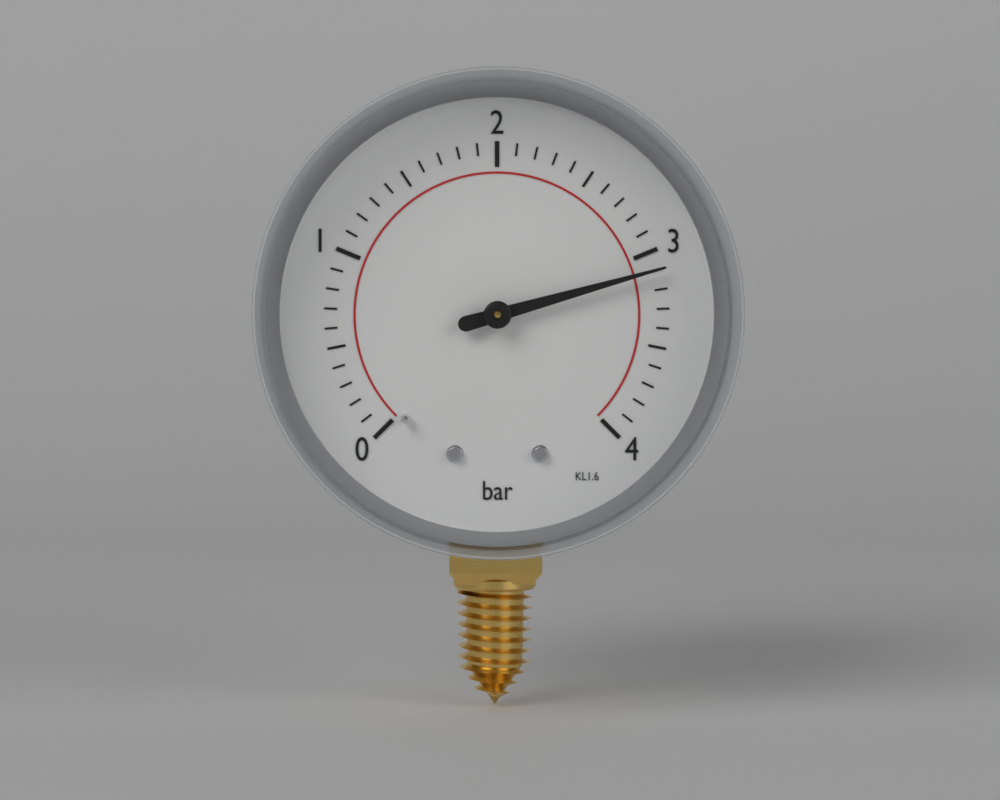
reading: 3.1 bar
